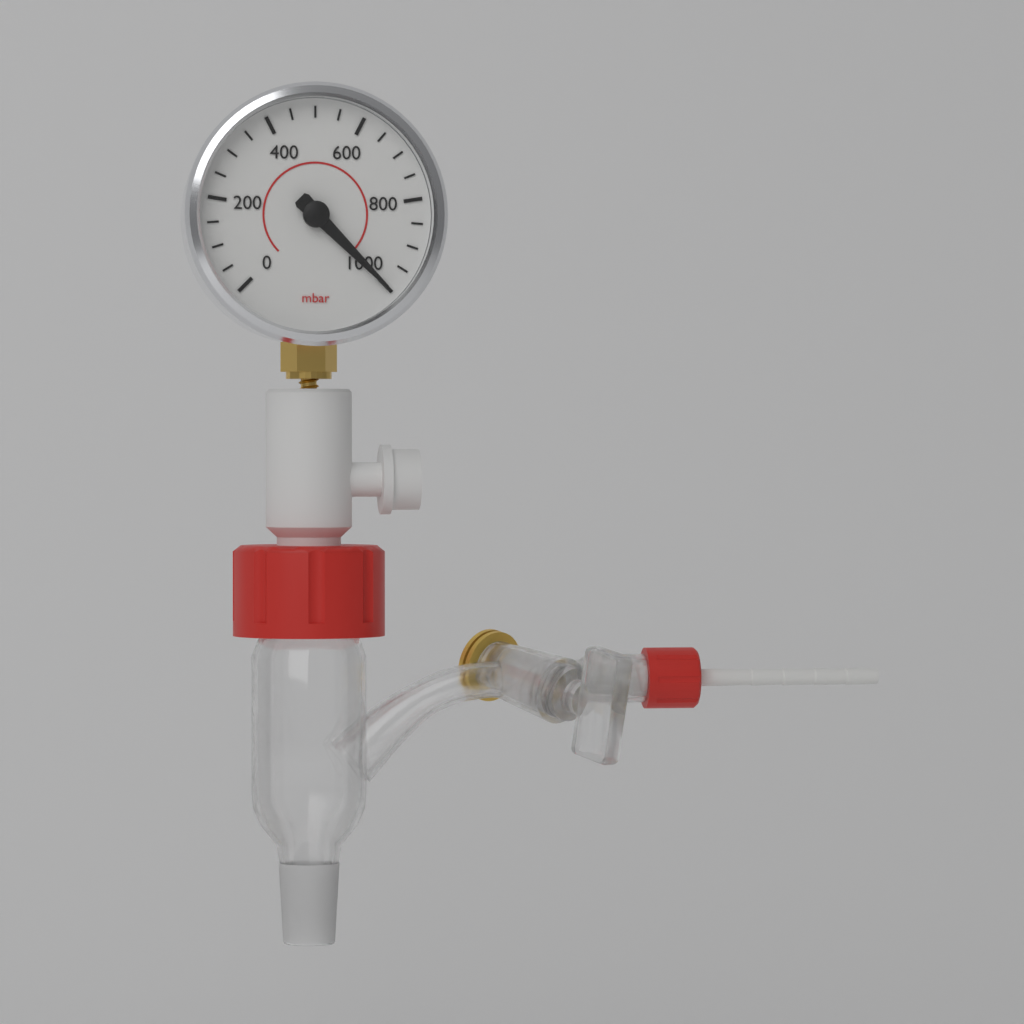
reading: 1000 mbar
